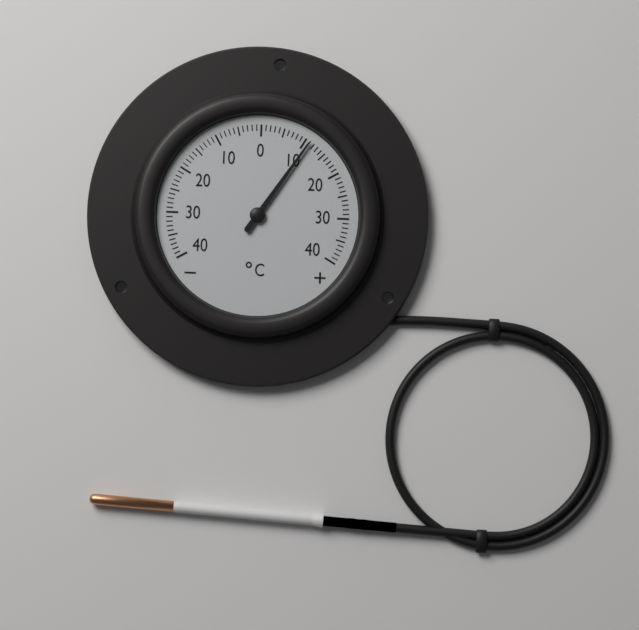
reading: 11 °C
